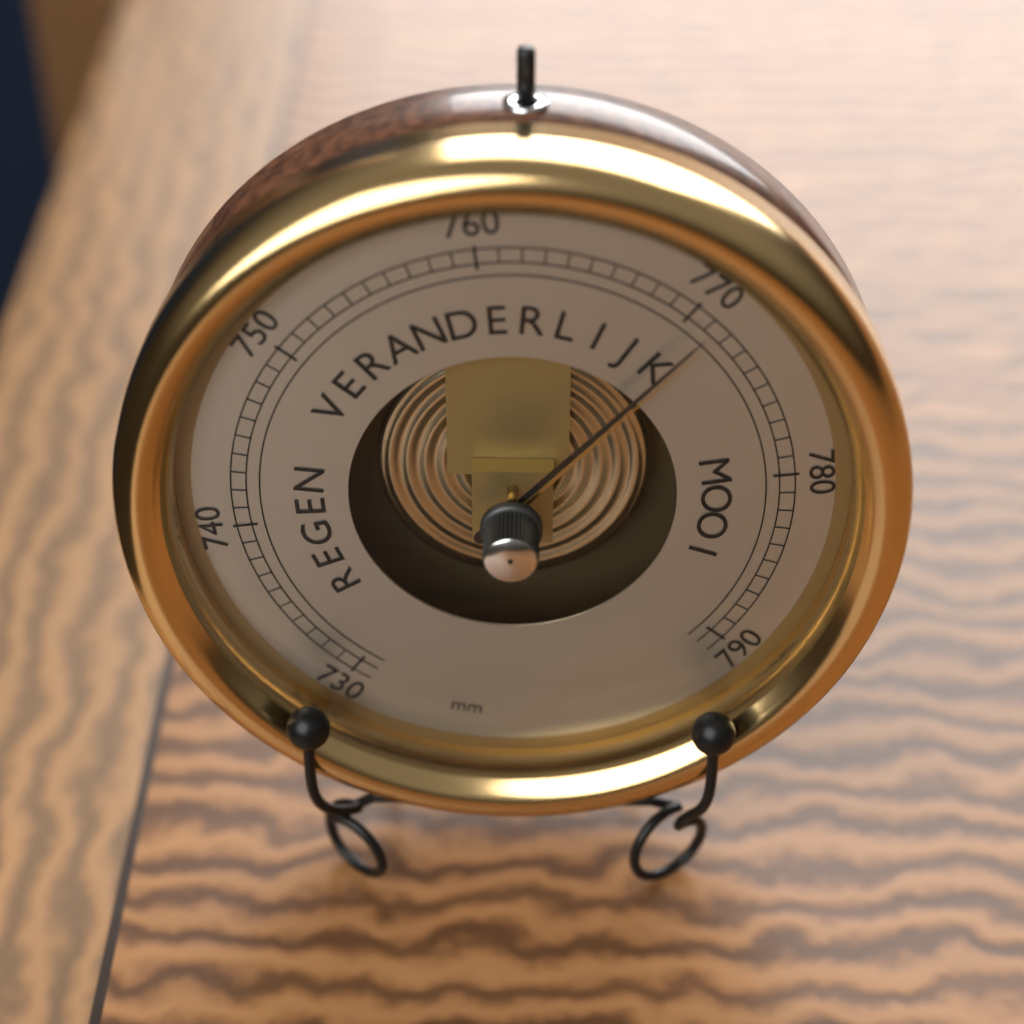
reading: 771 mm
